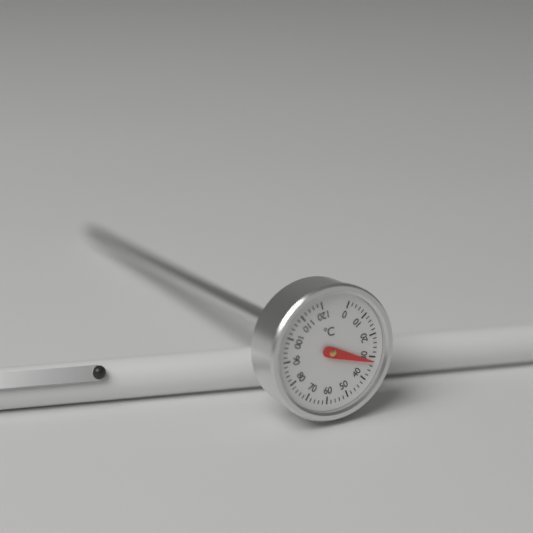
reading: 32 °C
